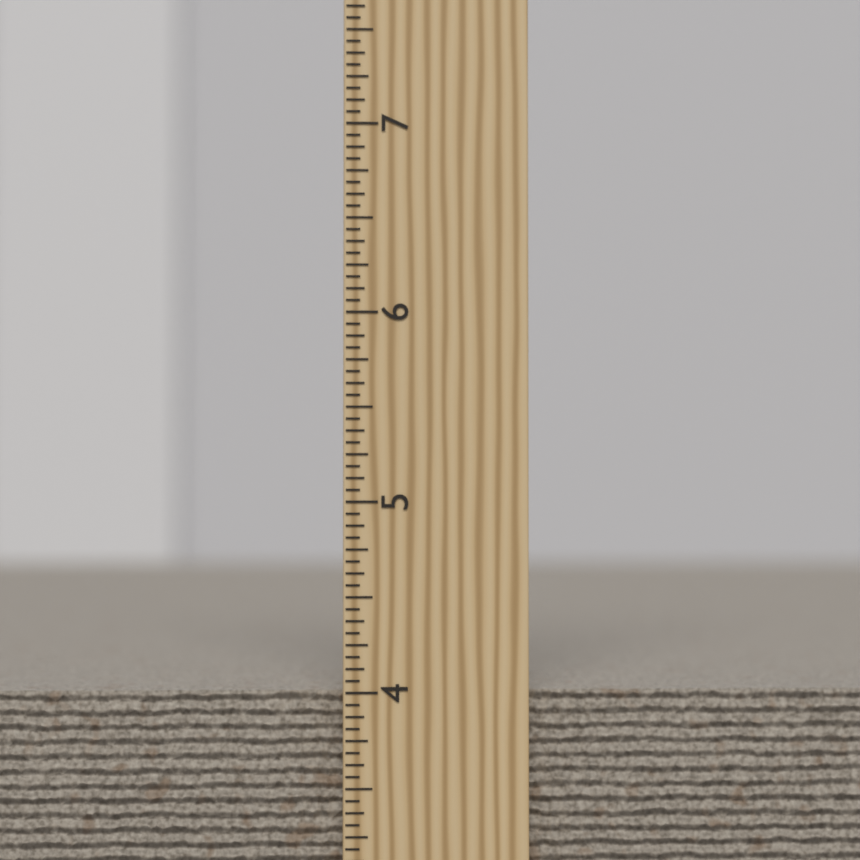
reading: 4.0000 inch
